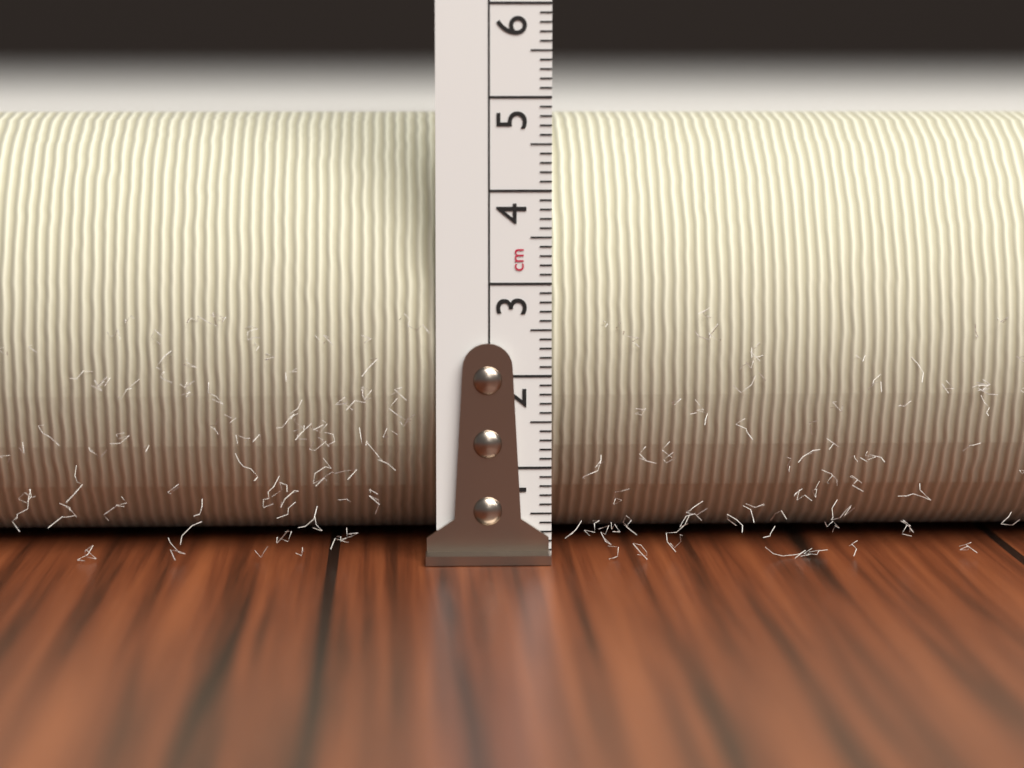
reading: 4.8 cm
